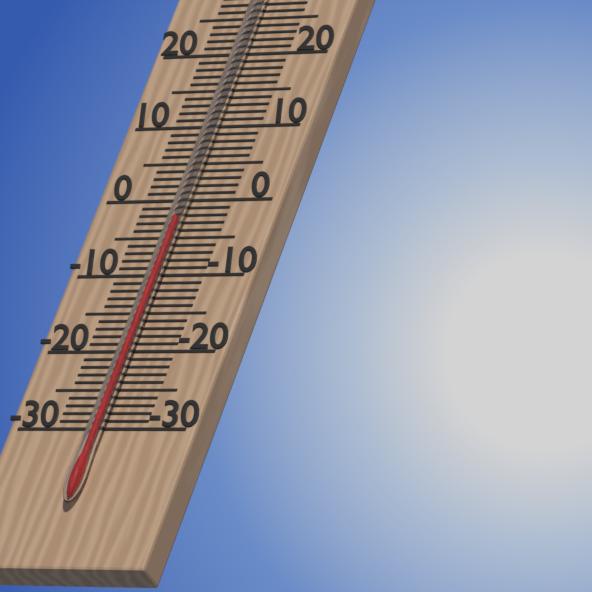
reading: -3 °C
